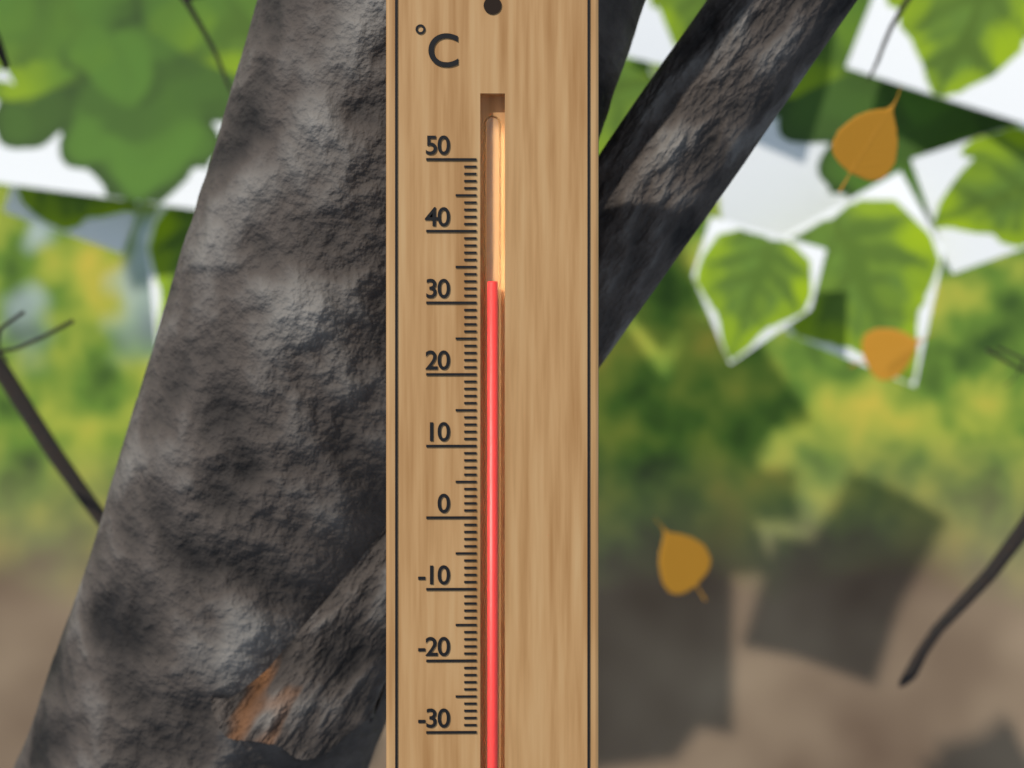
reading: 33 °C
